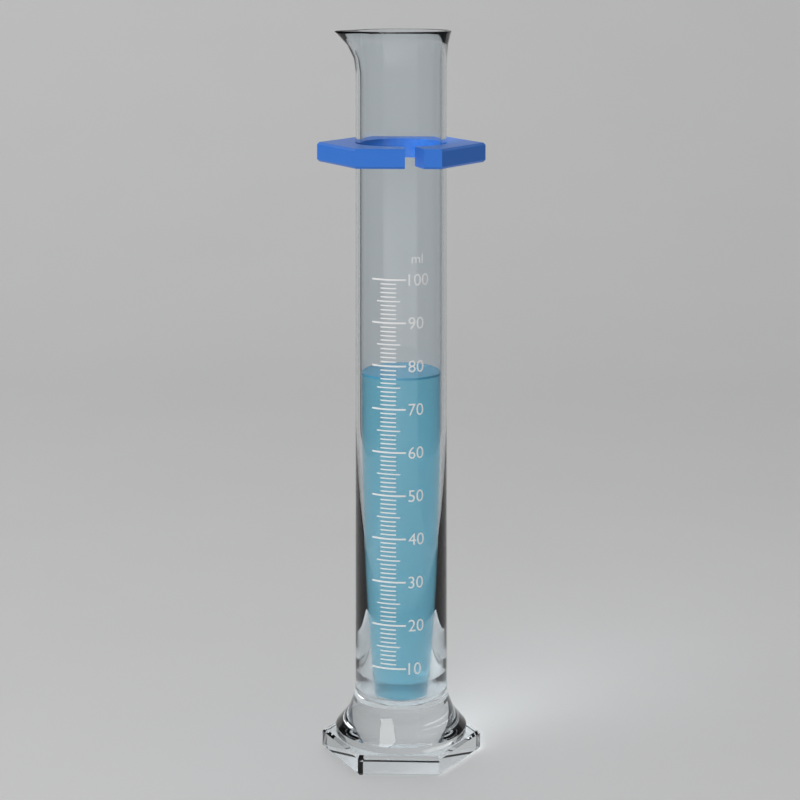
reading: 77 ml
